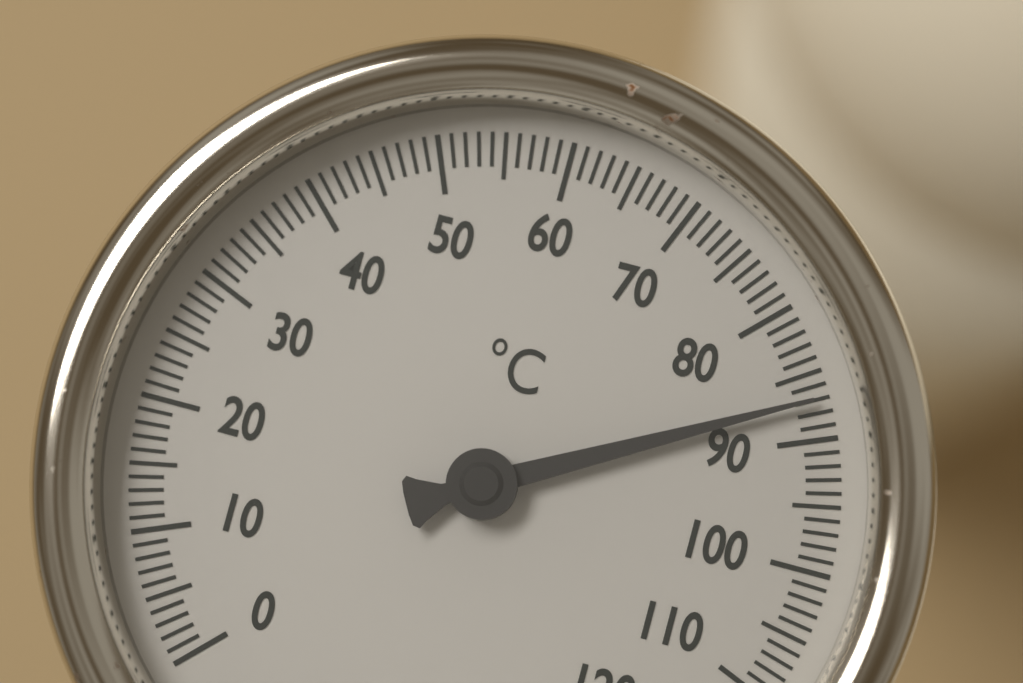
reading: 87 °C
